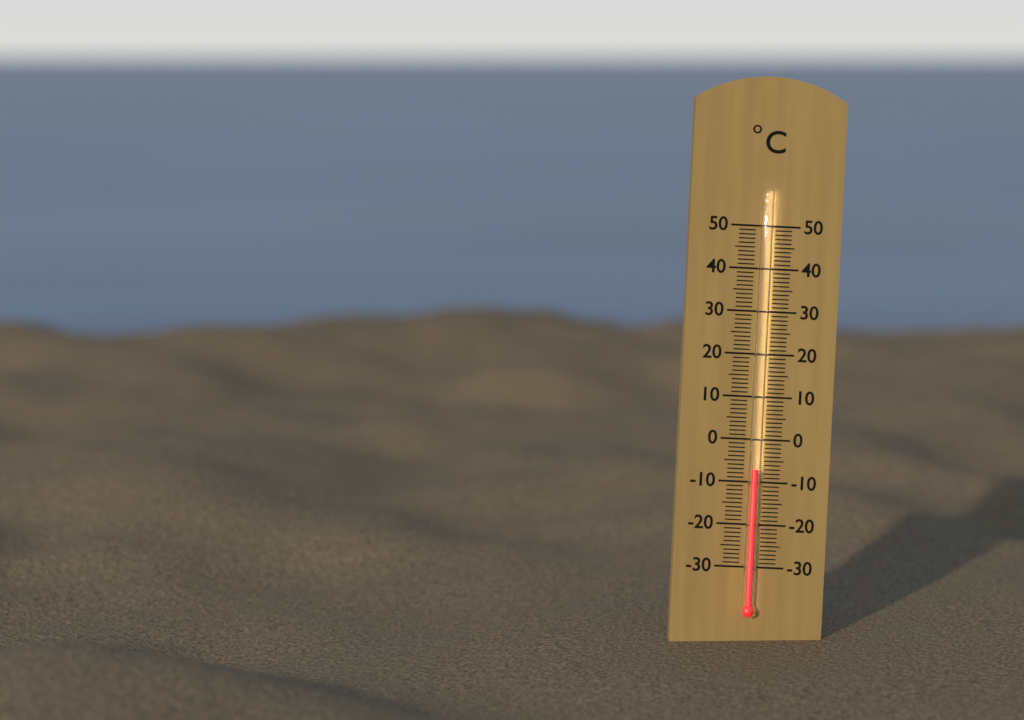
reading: -7 °C
